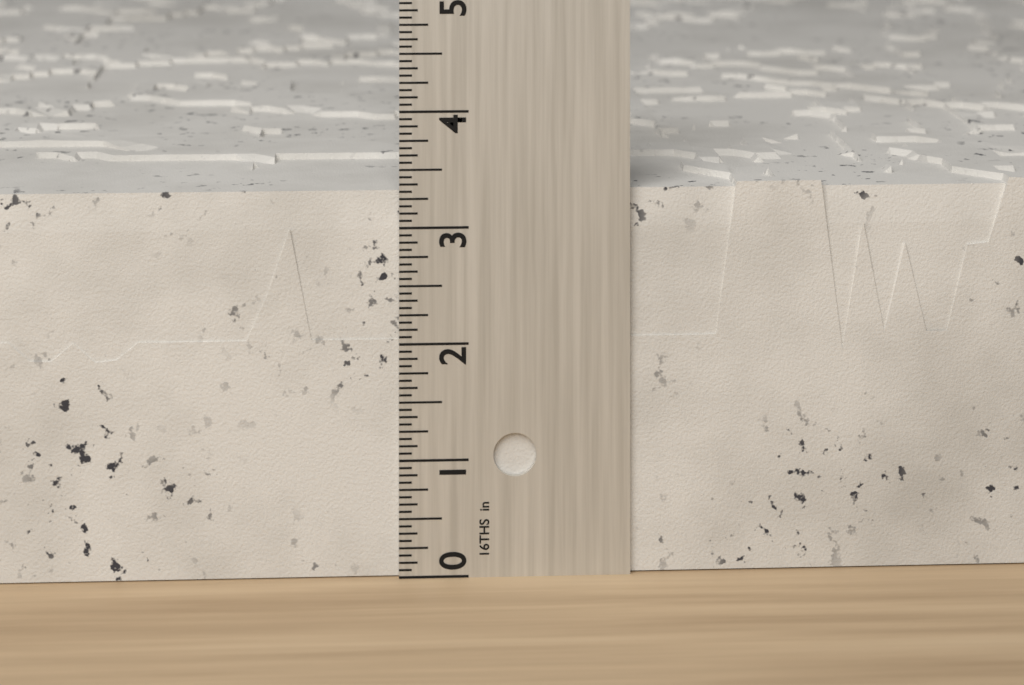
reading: 3.3750 in
